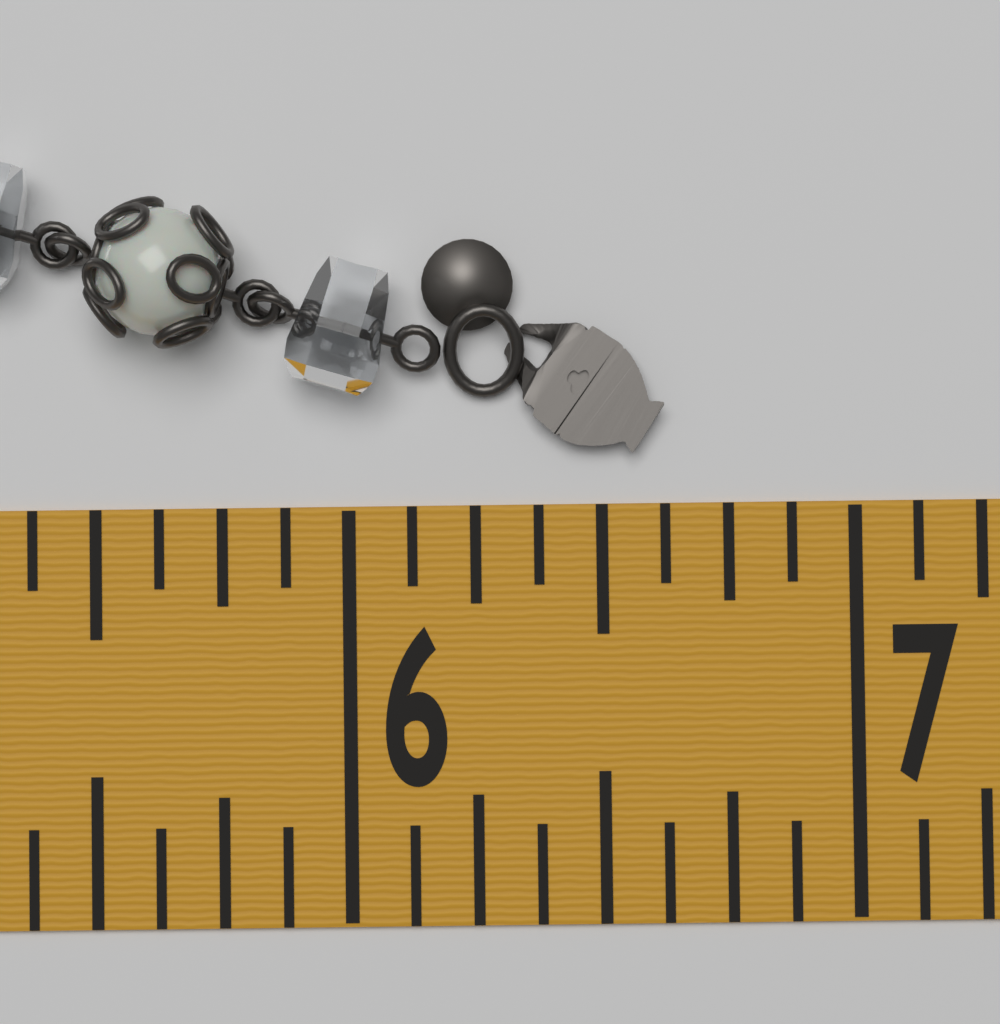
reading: 6.625 in
